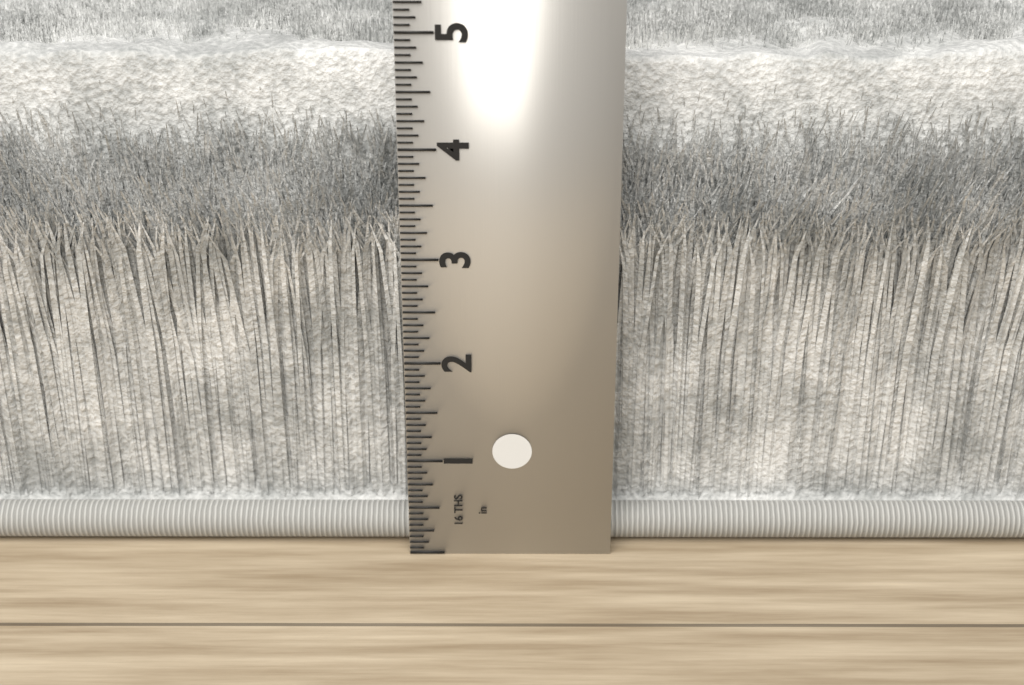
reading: 4.6875 in
